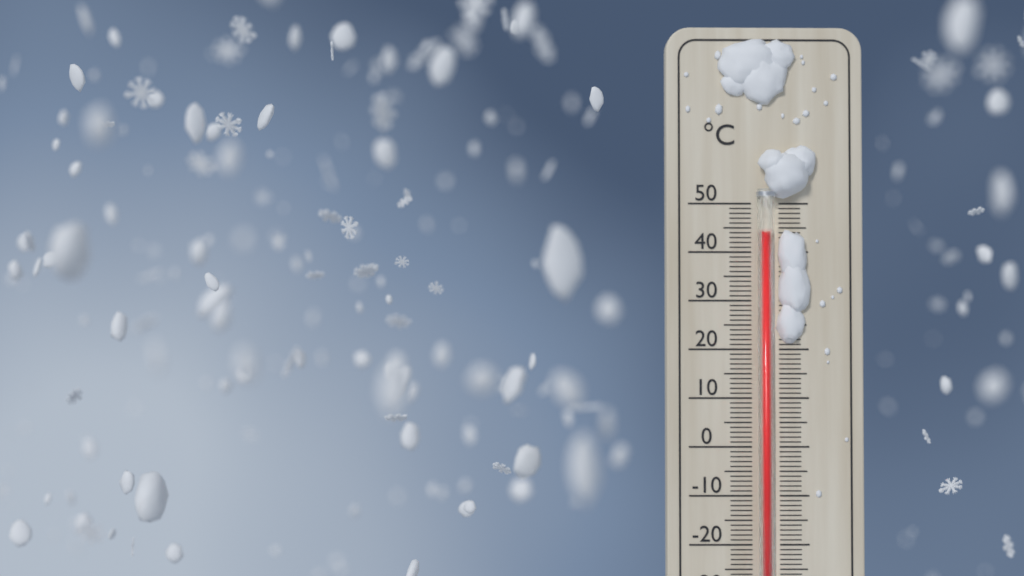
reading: 44 °C
